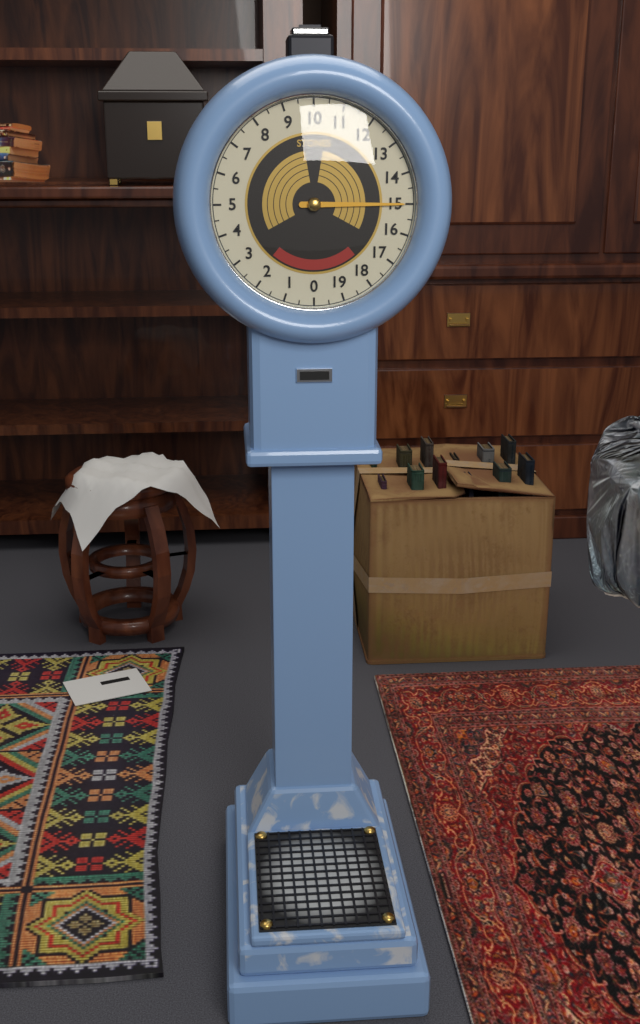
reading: 15.0 stones
